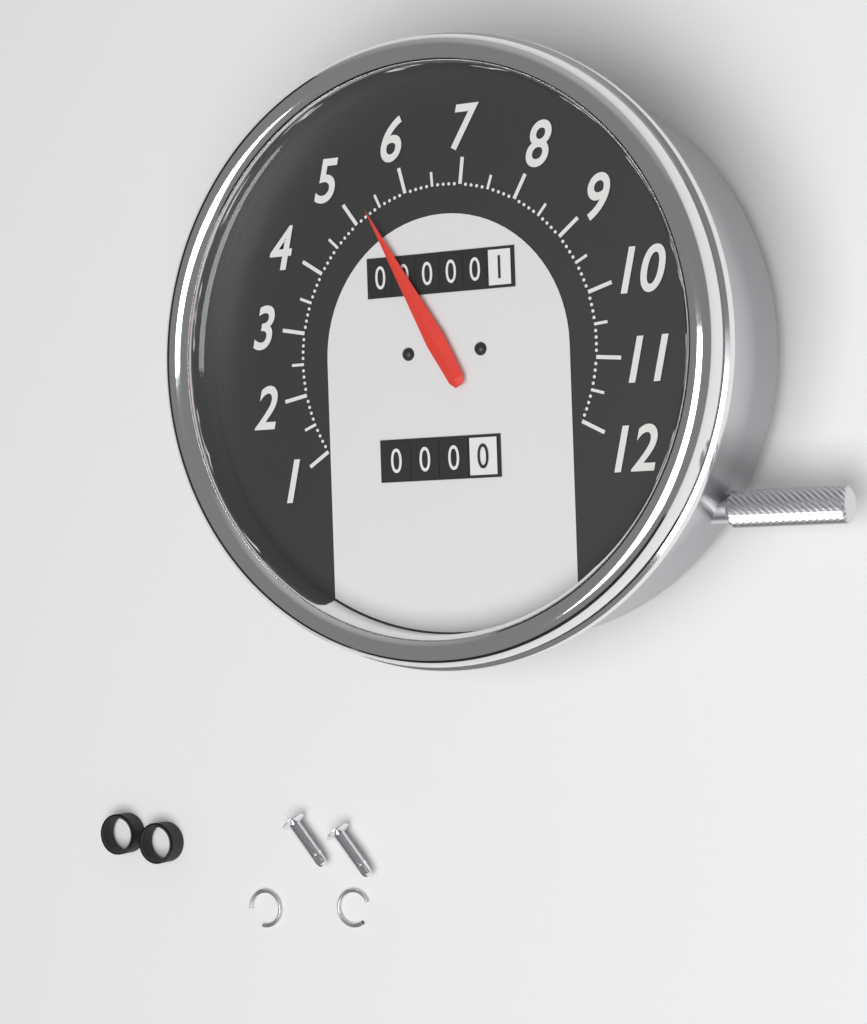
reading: 5.3 (no unit)
